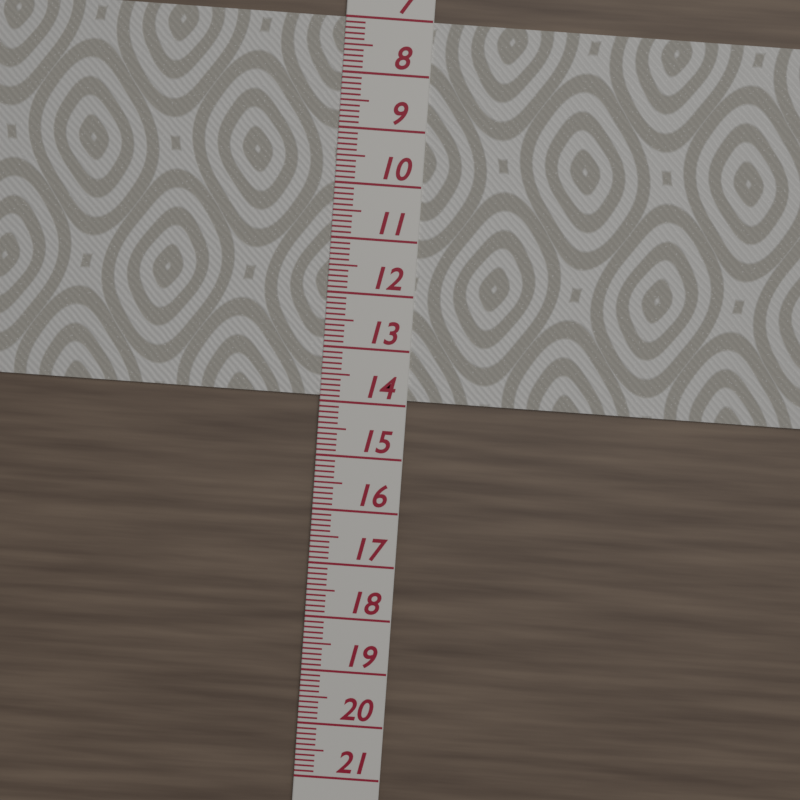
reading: 13.9 (no unit)
